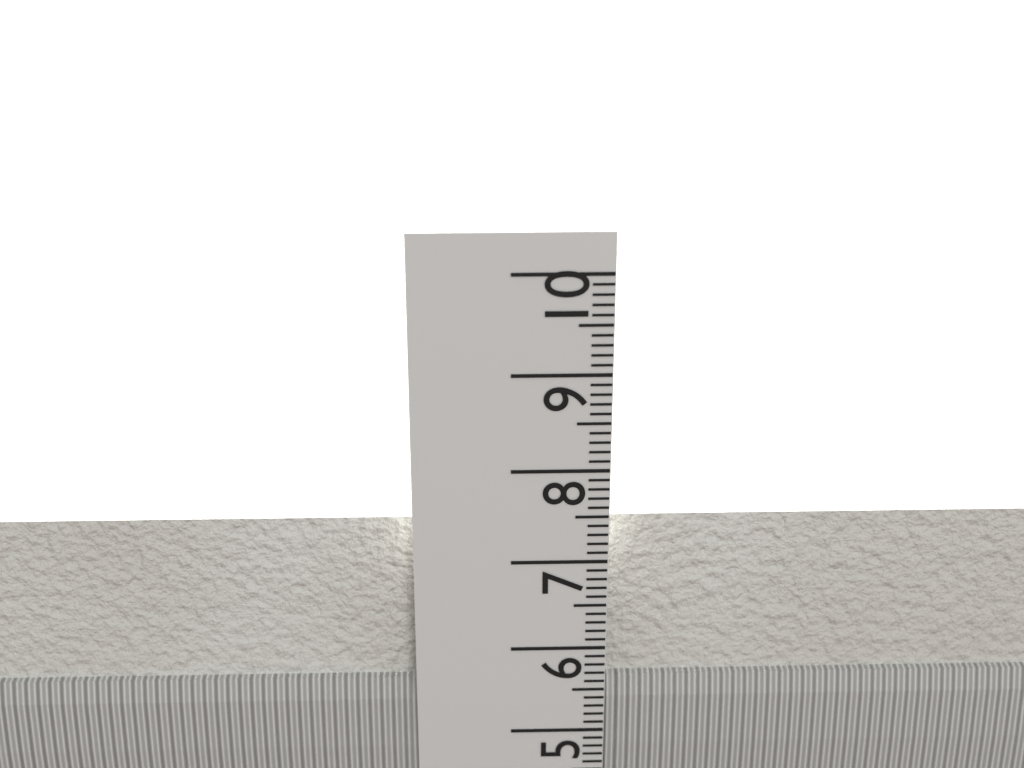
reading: 7.4 cm
